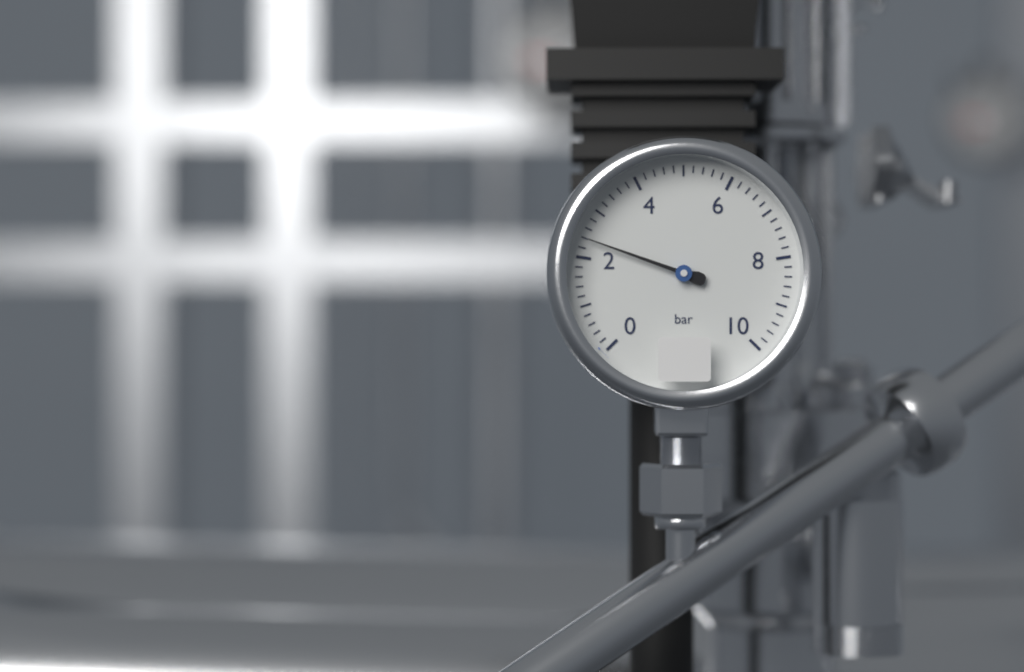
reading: 2.4 bar
